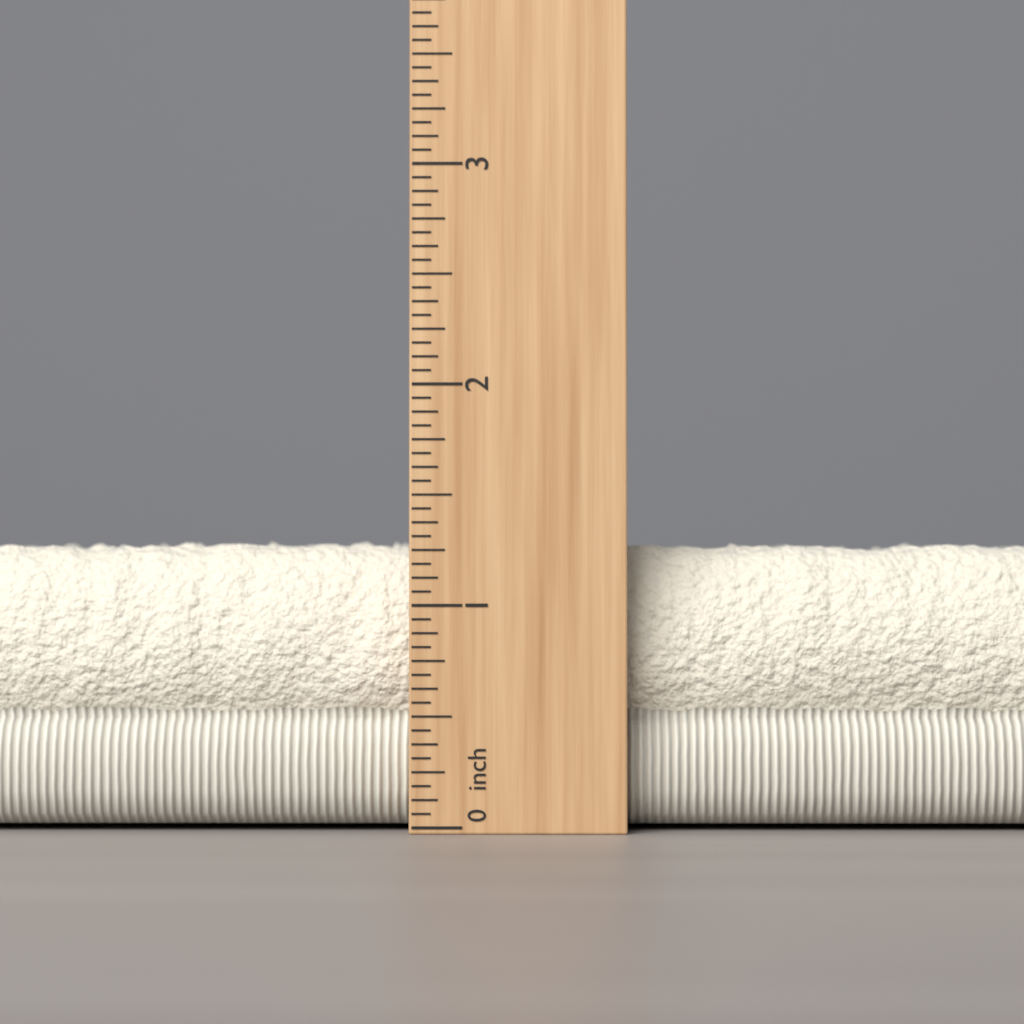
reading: 1.3125 inch
